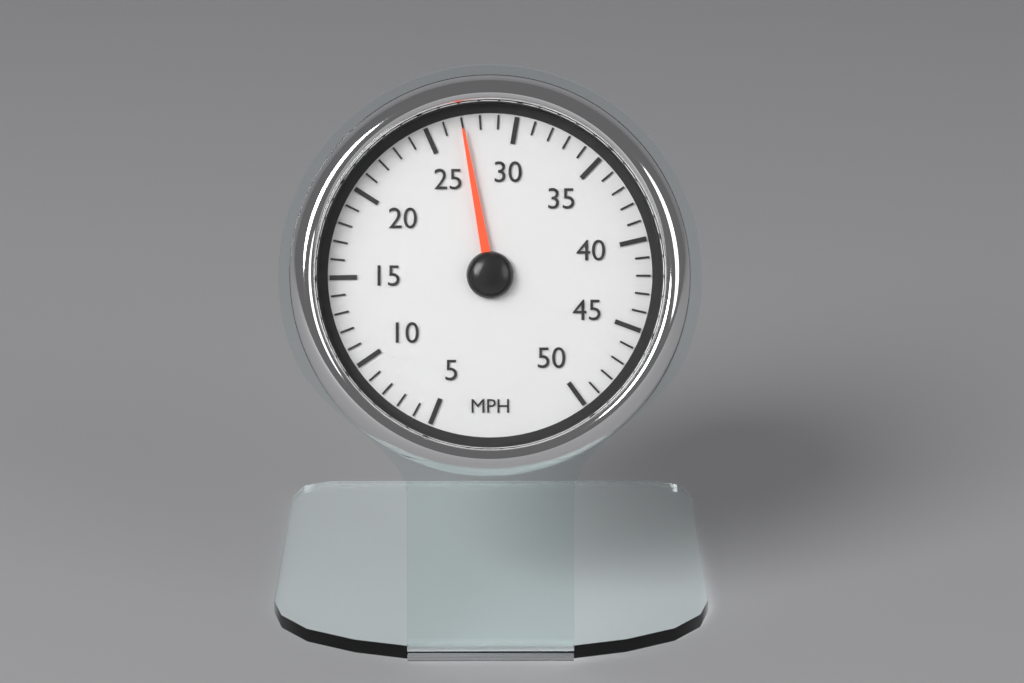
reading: 27 MPH
